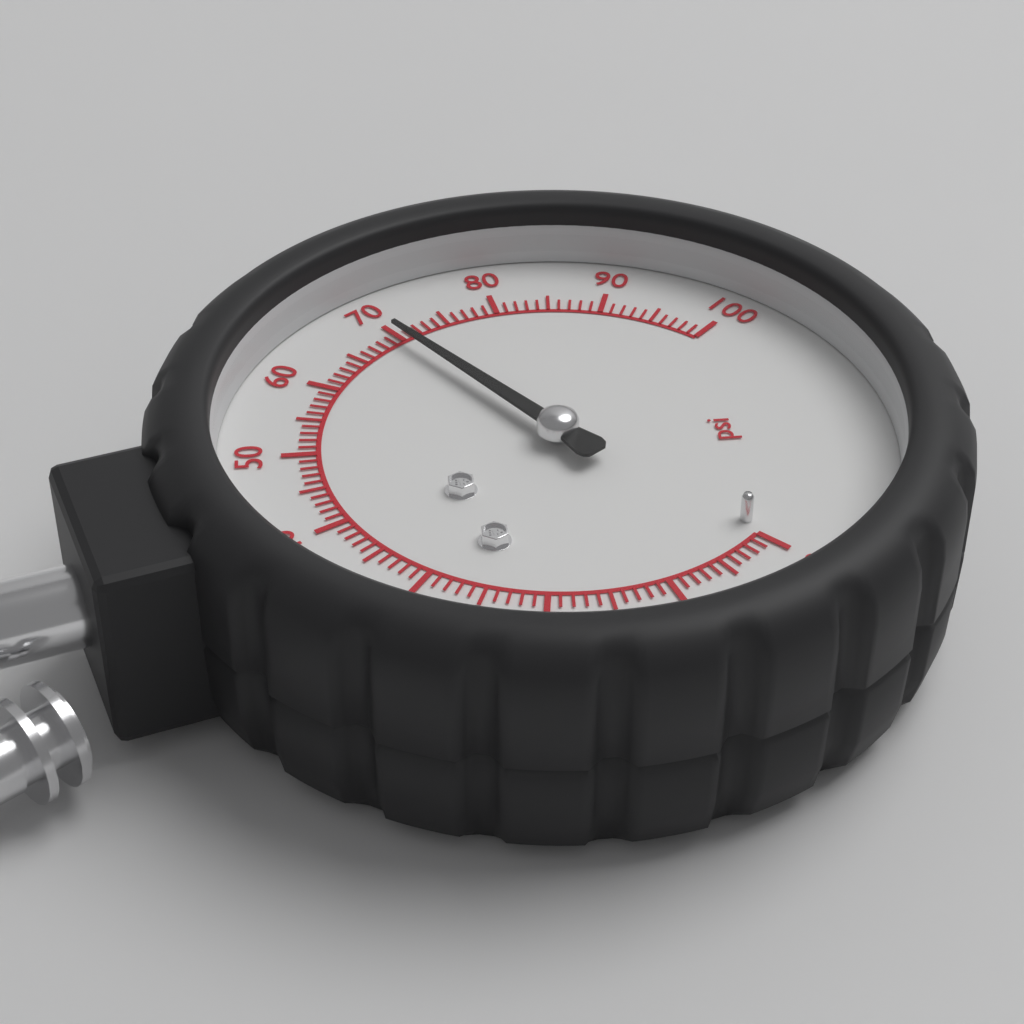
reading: 70 psi
